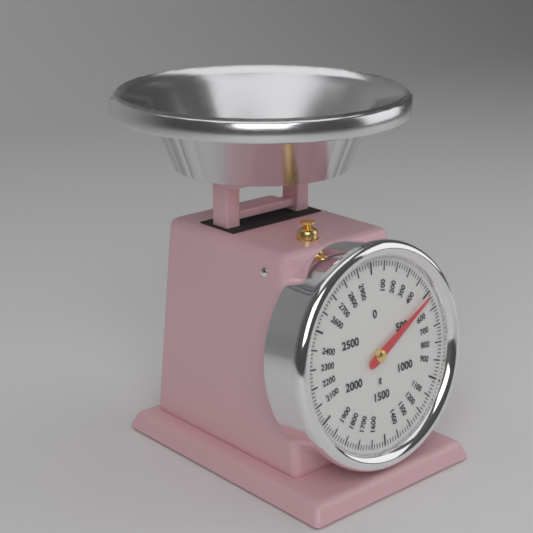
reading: 520 g
